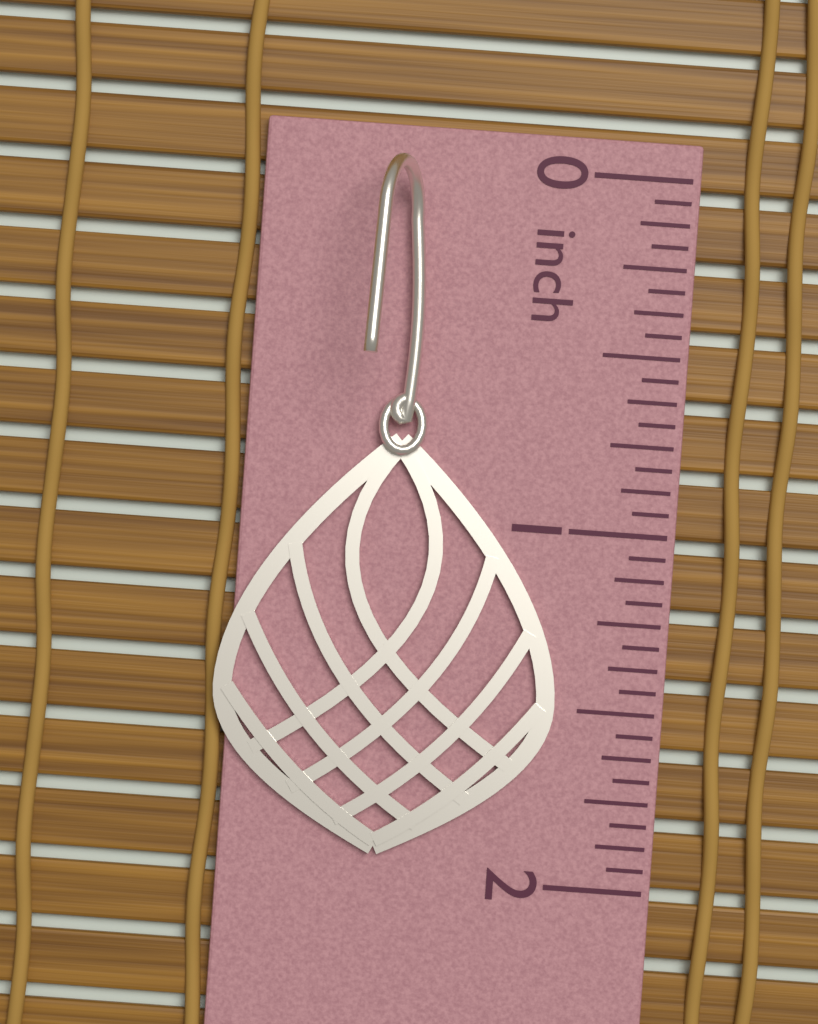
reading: 1.9375 inch
